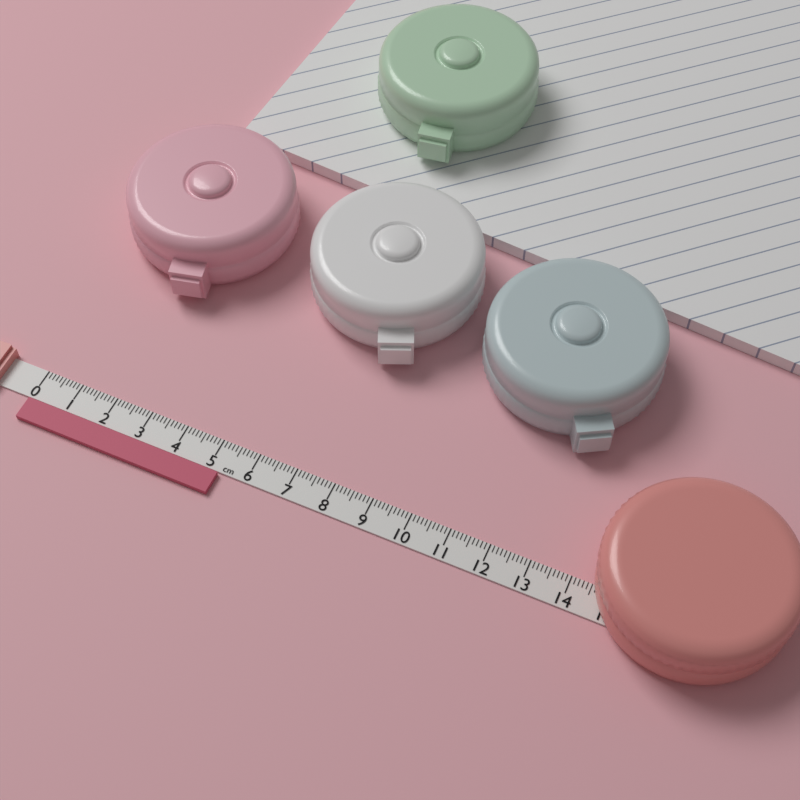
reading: 5.3 cm
